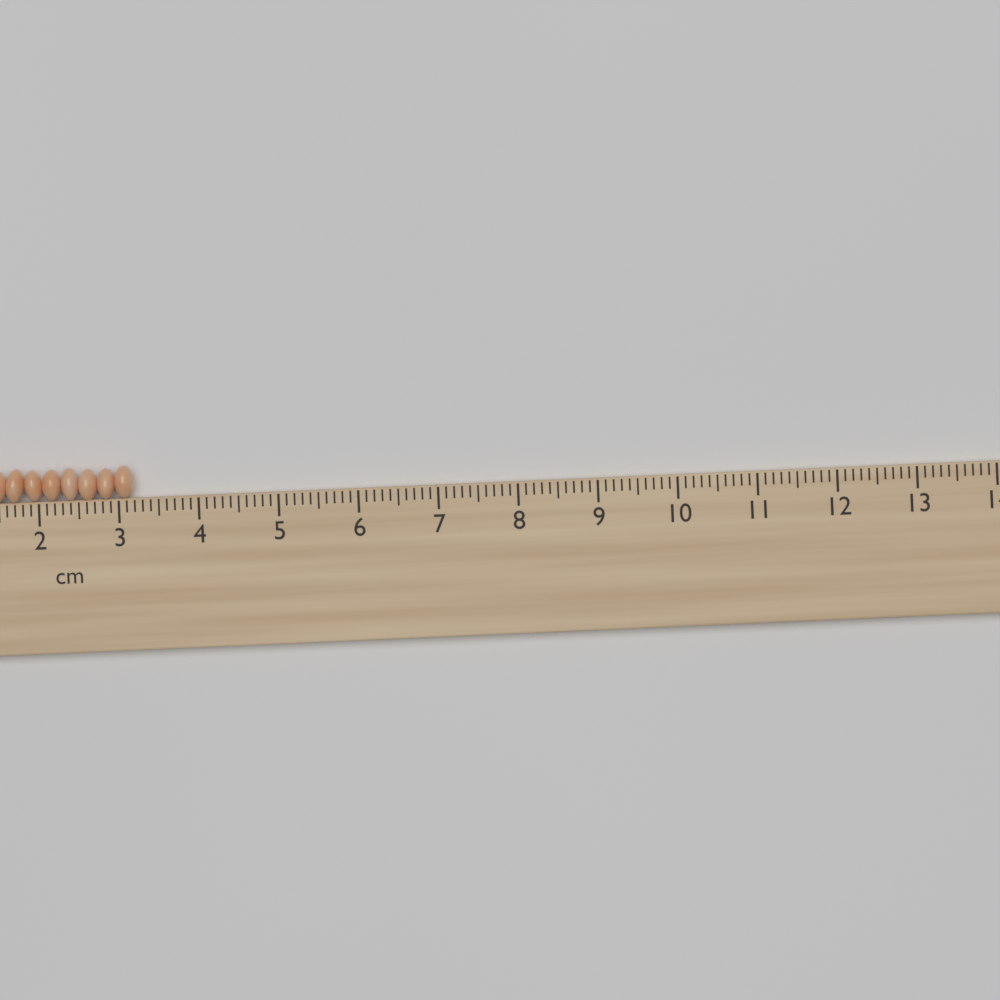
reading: 3.2 cm
